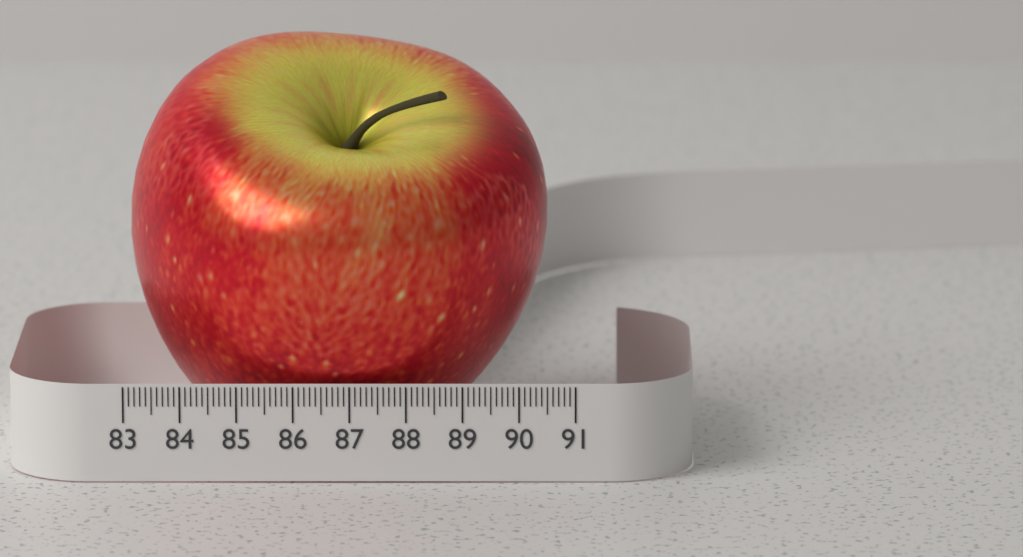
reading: 90.5 (no unit)
